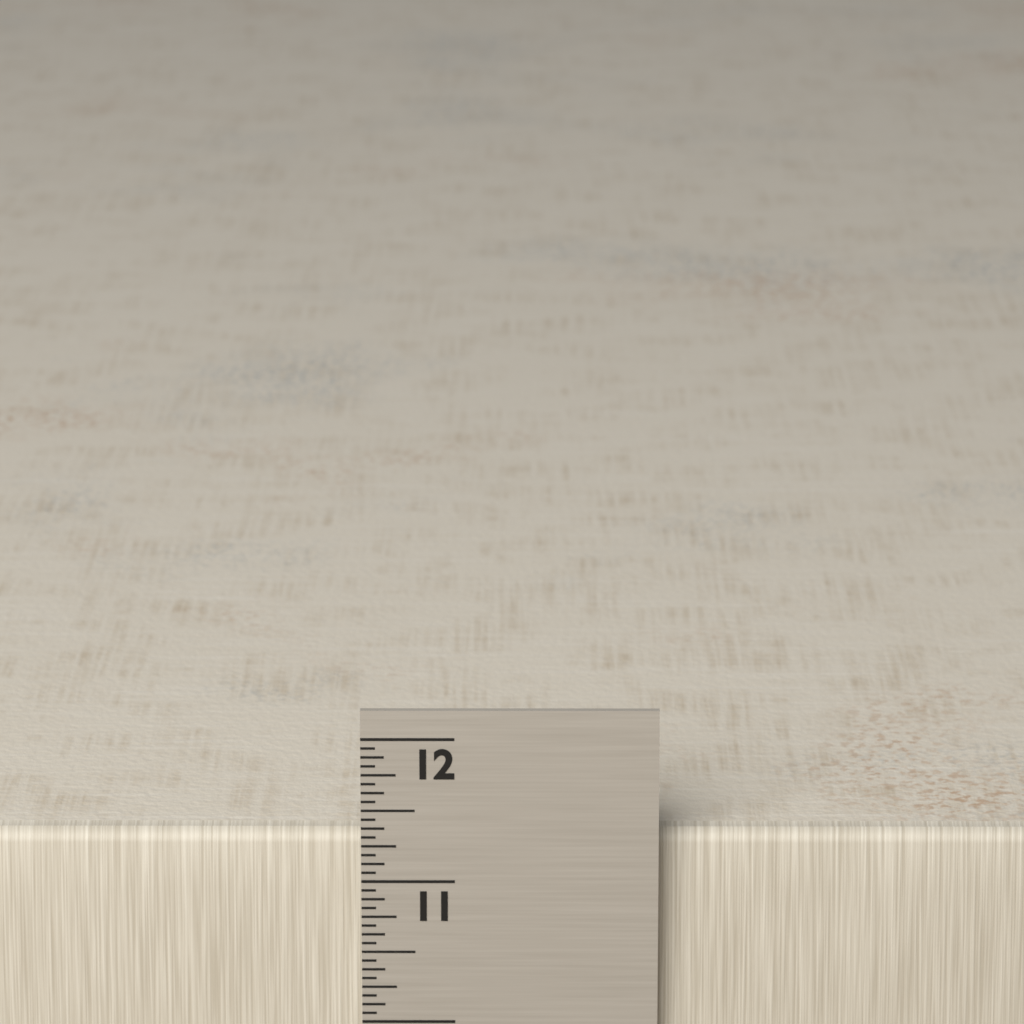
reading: 11.3125 in
